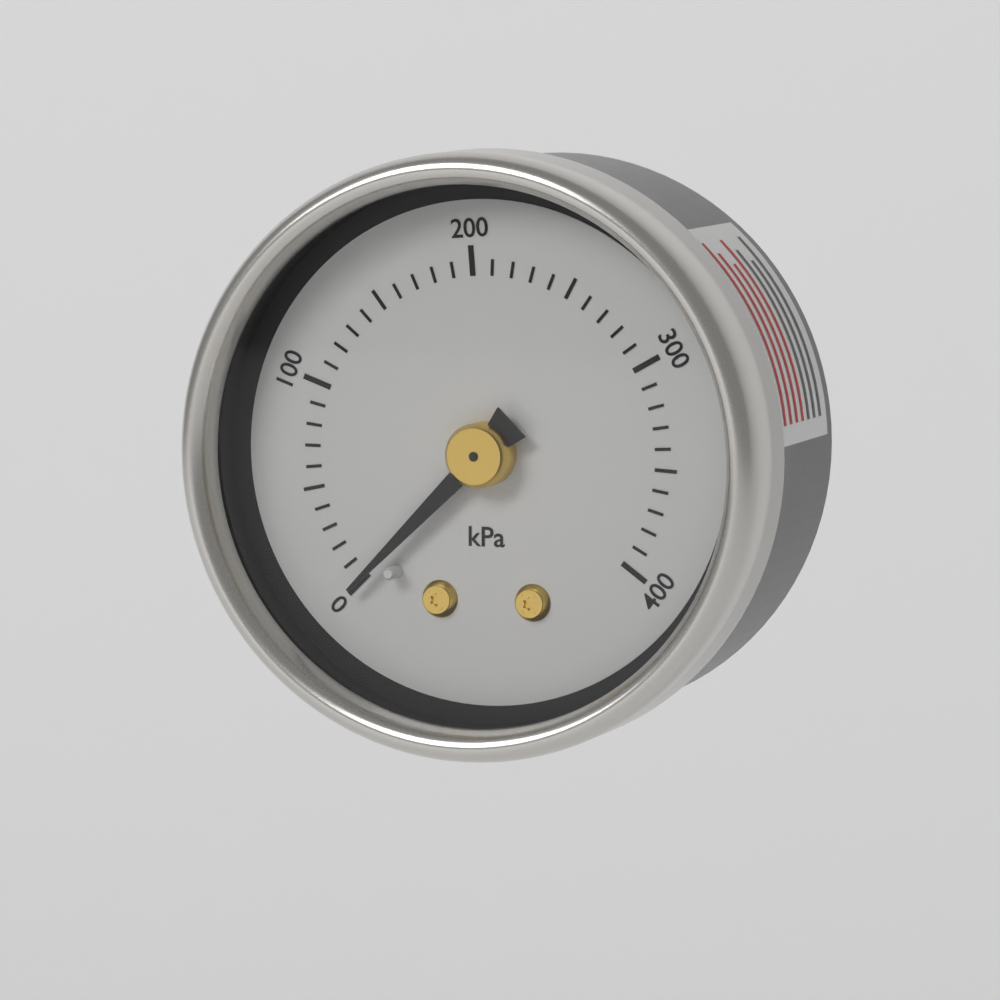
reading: 0 kPa
